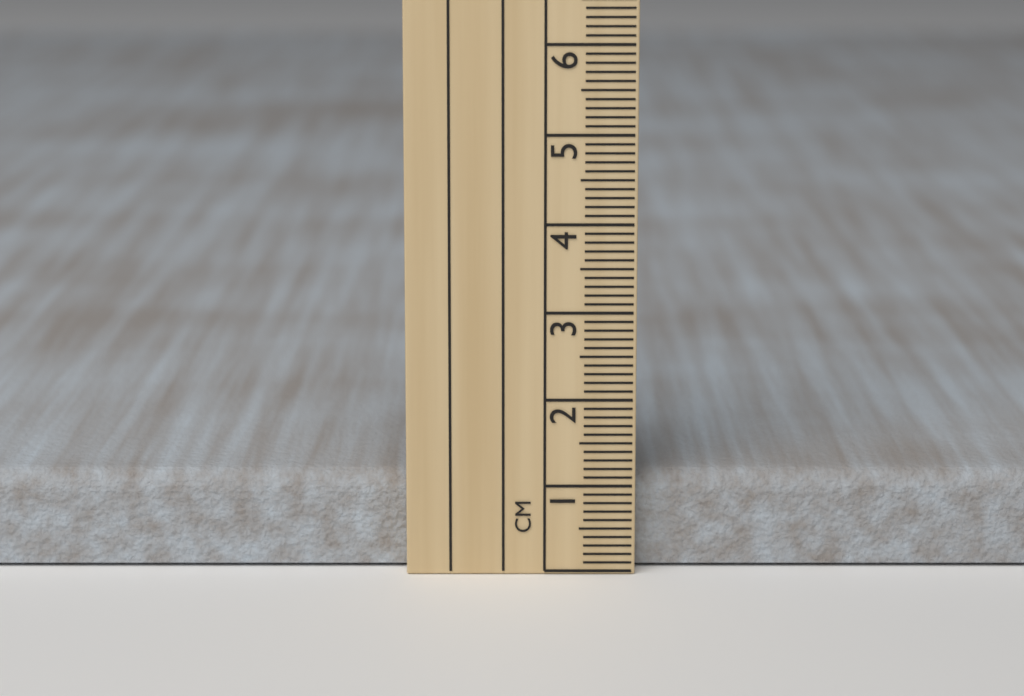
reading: 1.1 cm
